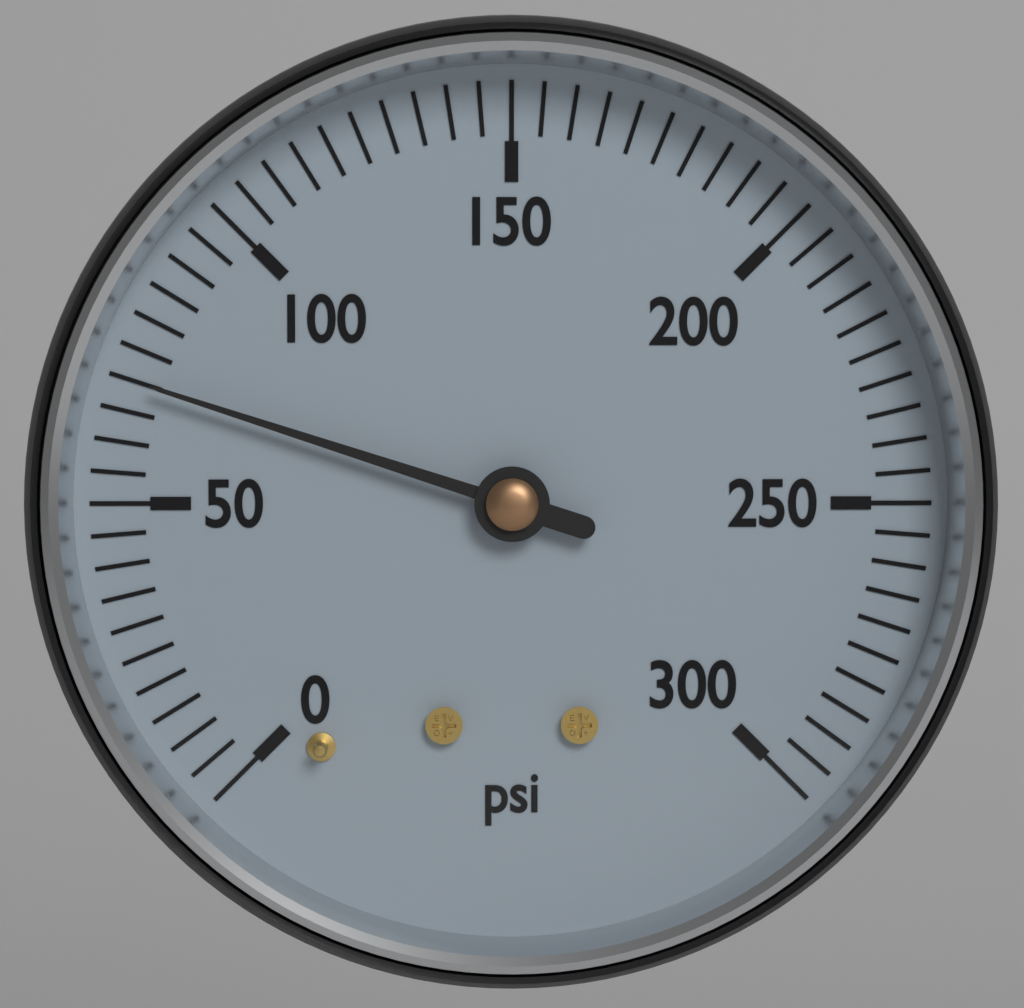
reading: 70 psi
